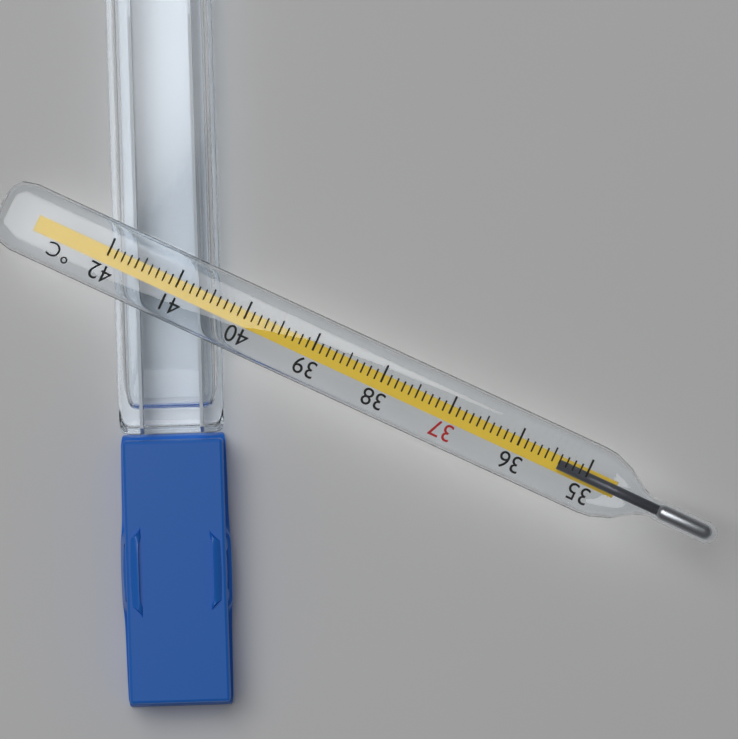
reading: 35.4 °C
